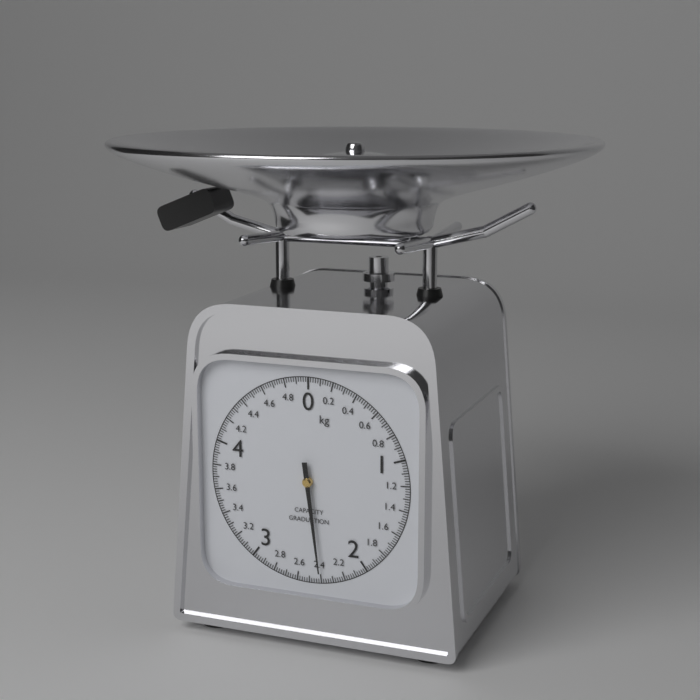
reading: 2.40 kg
